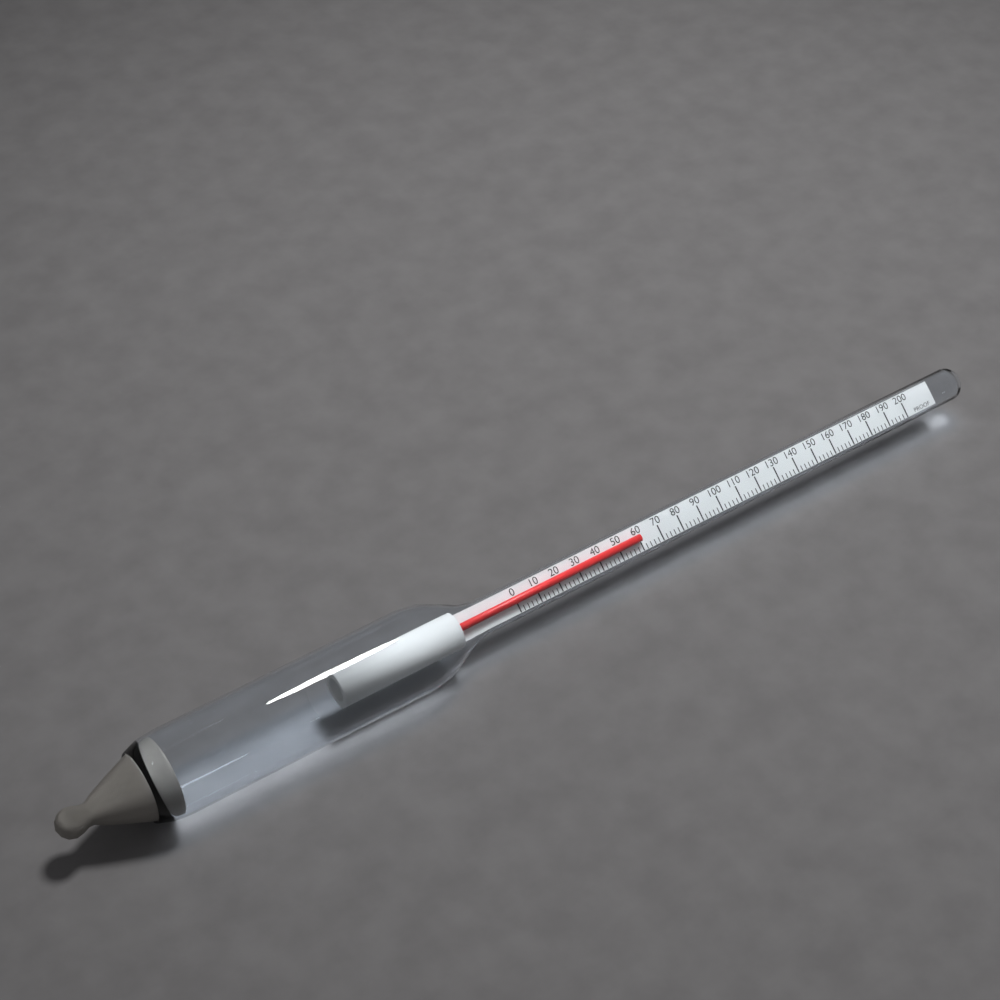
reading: 60 proof
